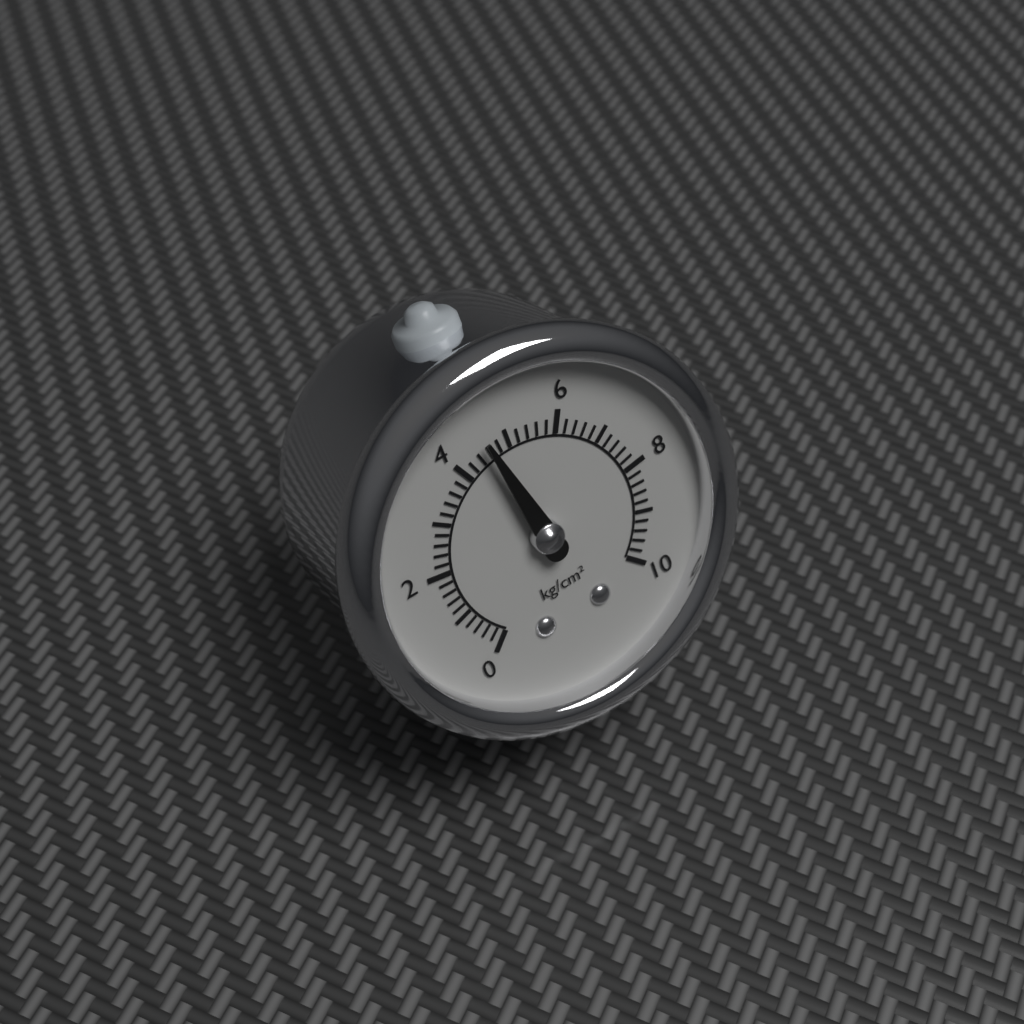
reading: 4.6 kg/cm²
